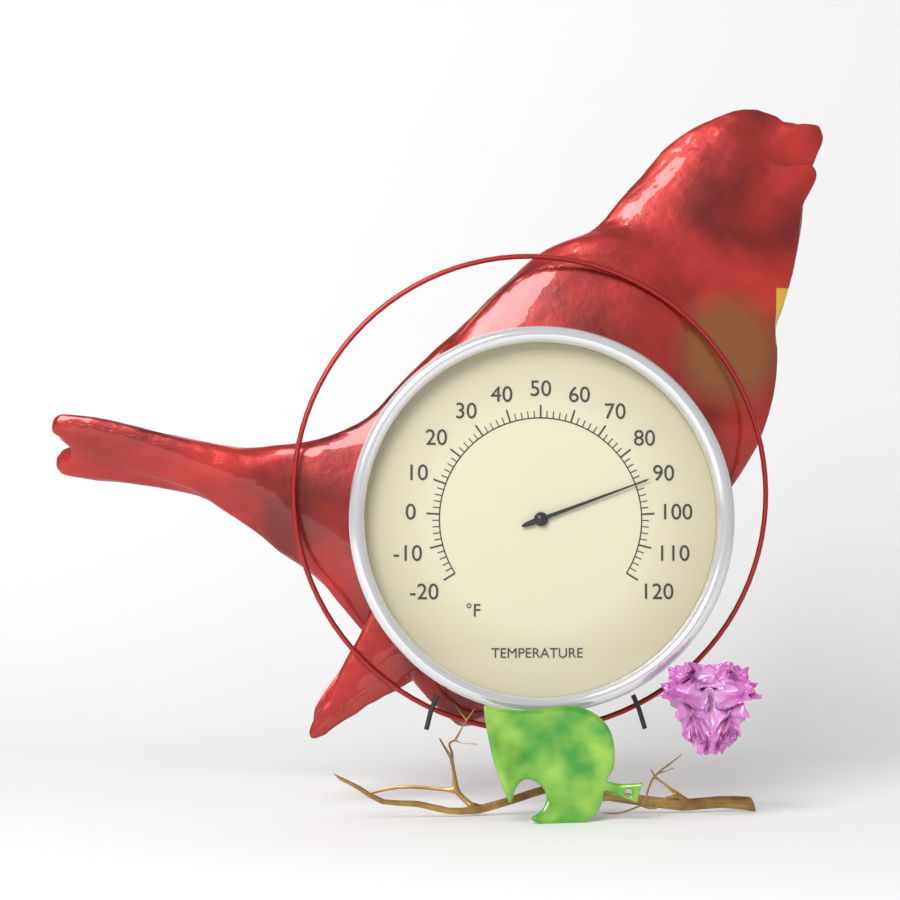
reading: 90 °F
